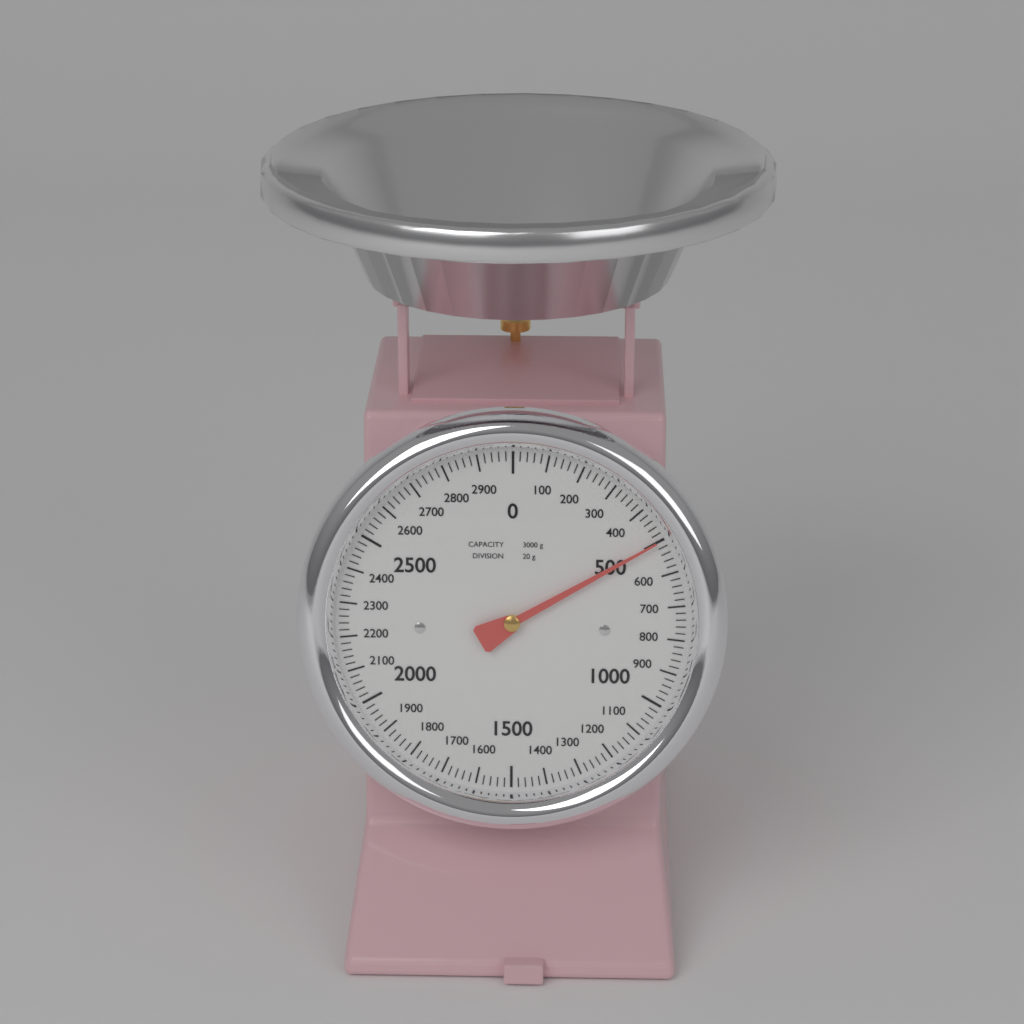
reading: 500 g
